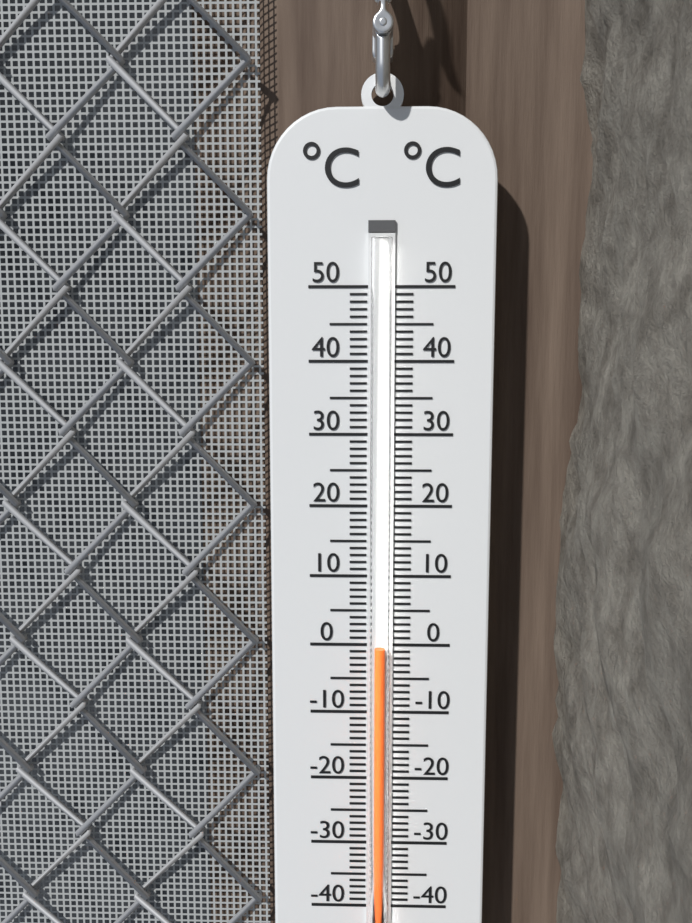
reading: 0 °C
